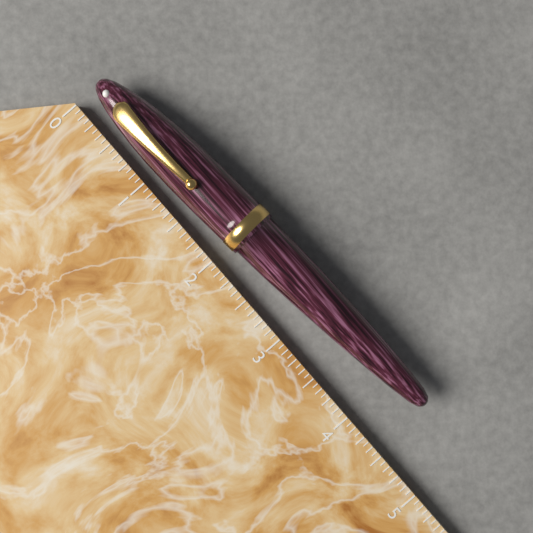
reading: 4.3750 (no unit)
